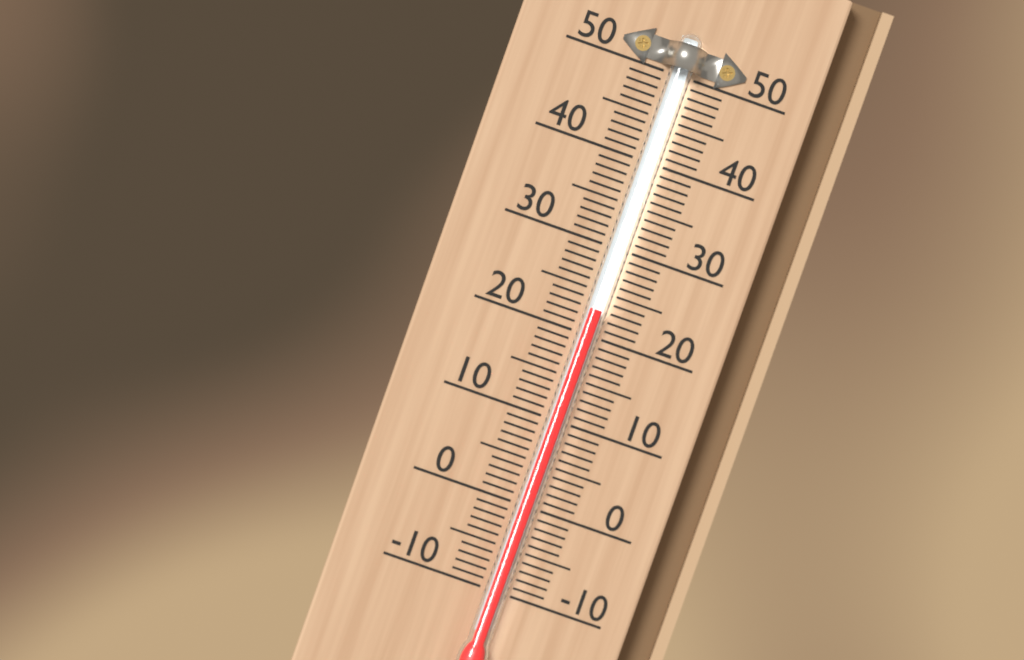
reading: 23 (no unit)
